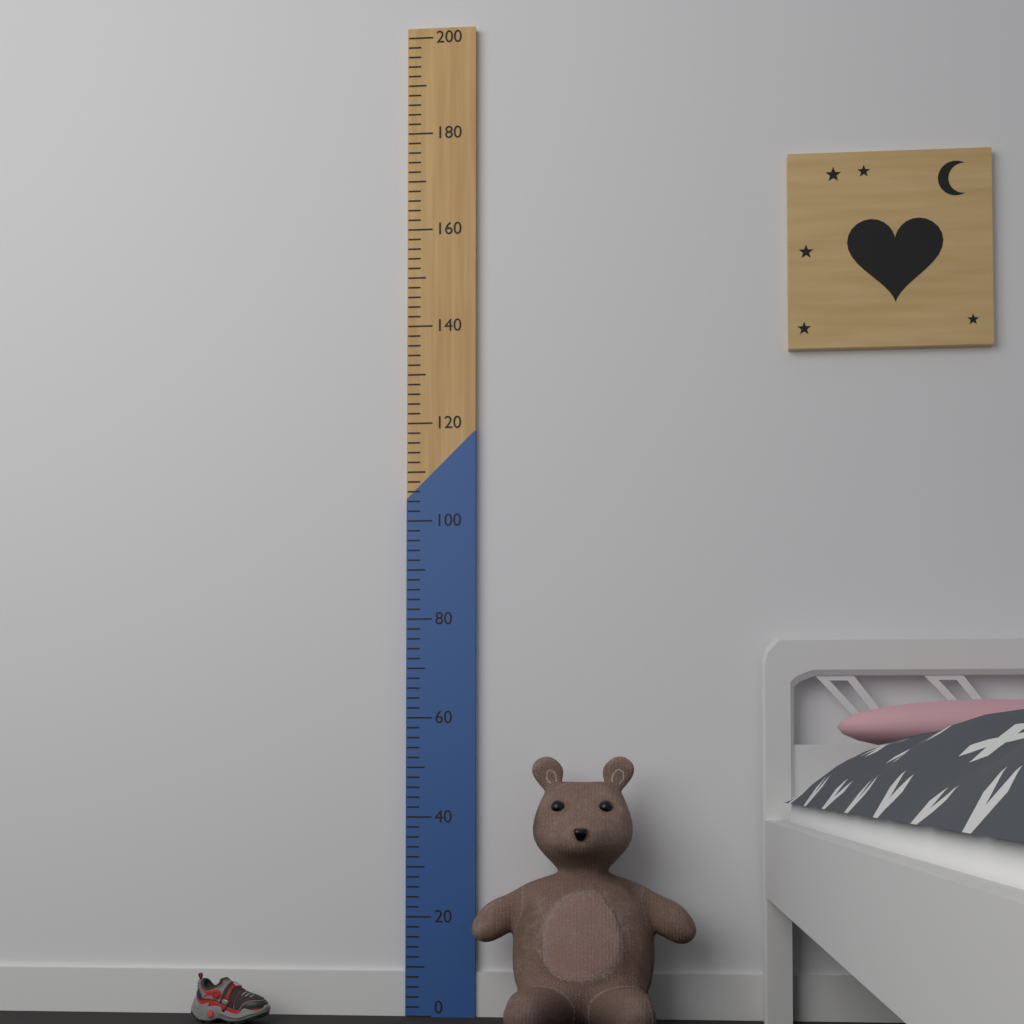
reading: 52 (no unit)
